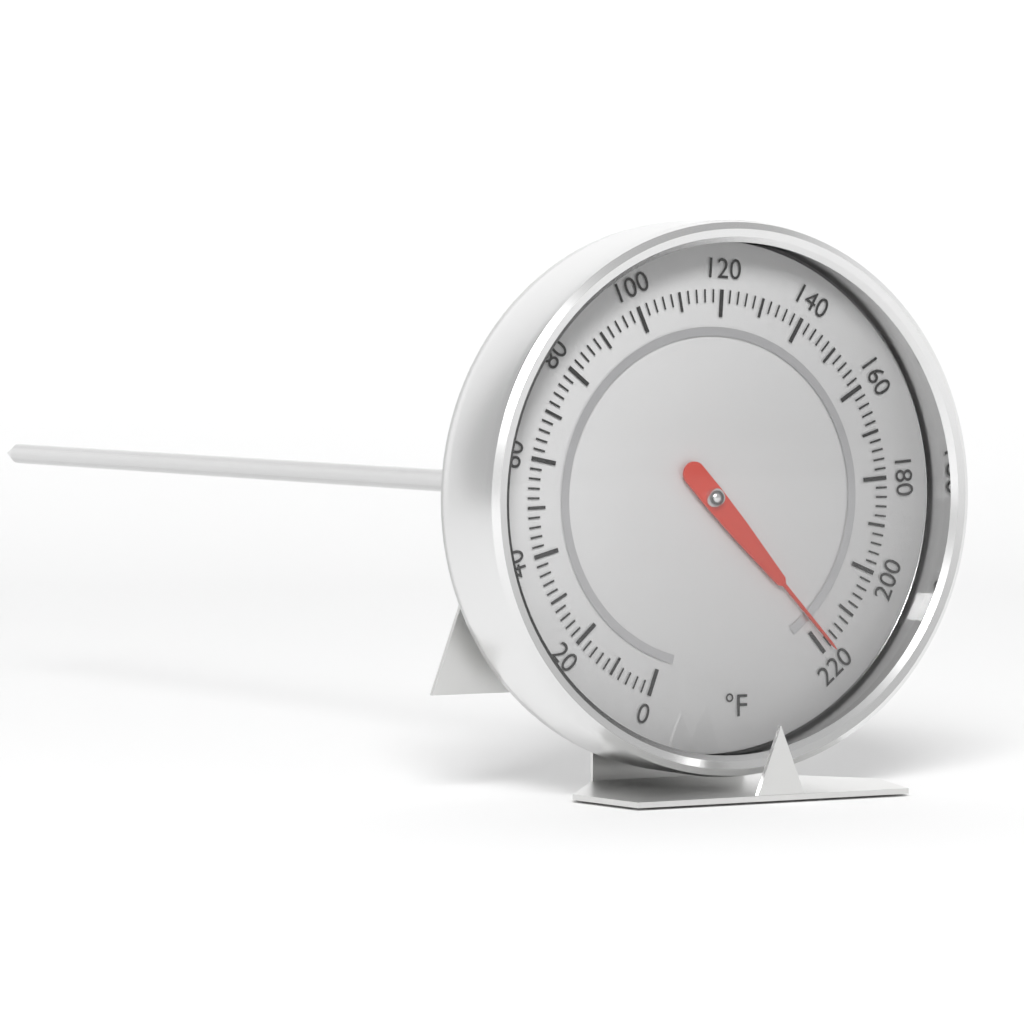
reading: 218 °F
